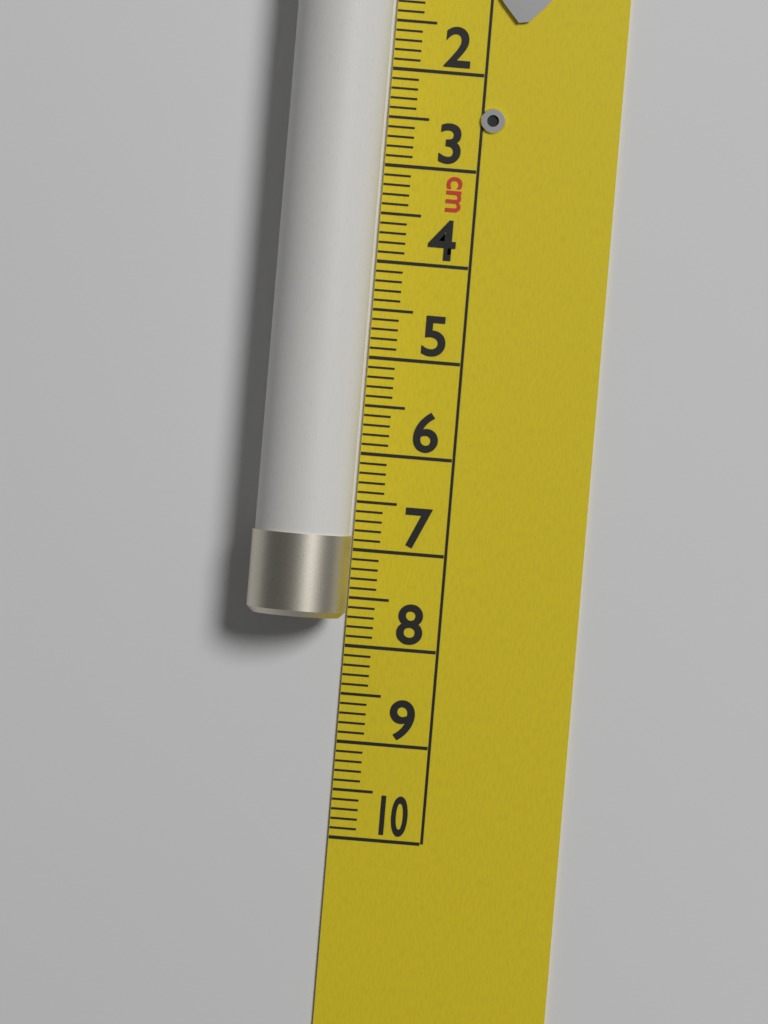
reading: 7.7 cm
